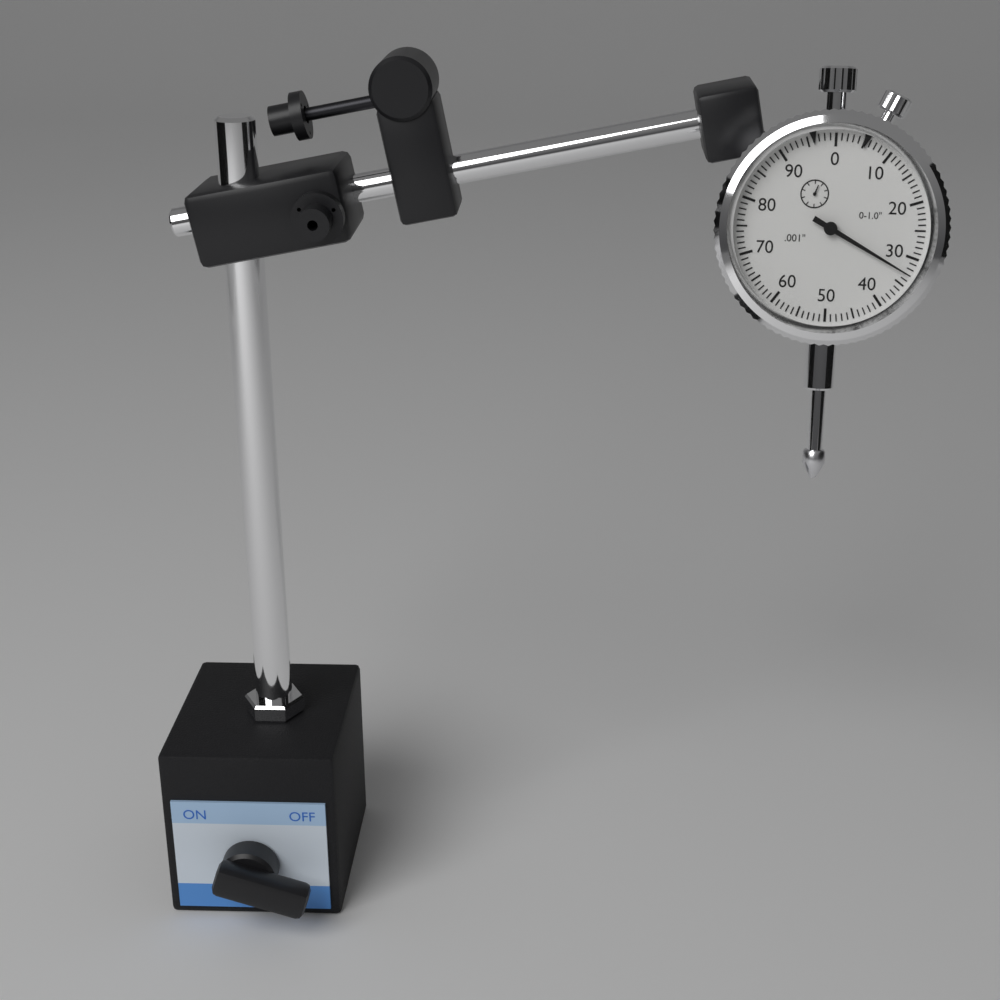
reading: 0.033 in
